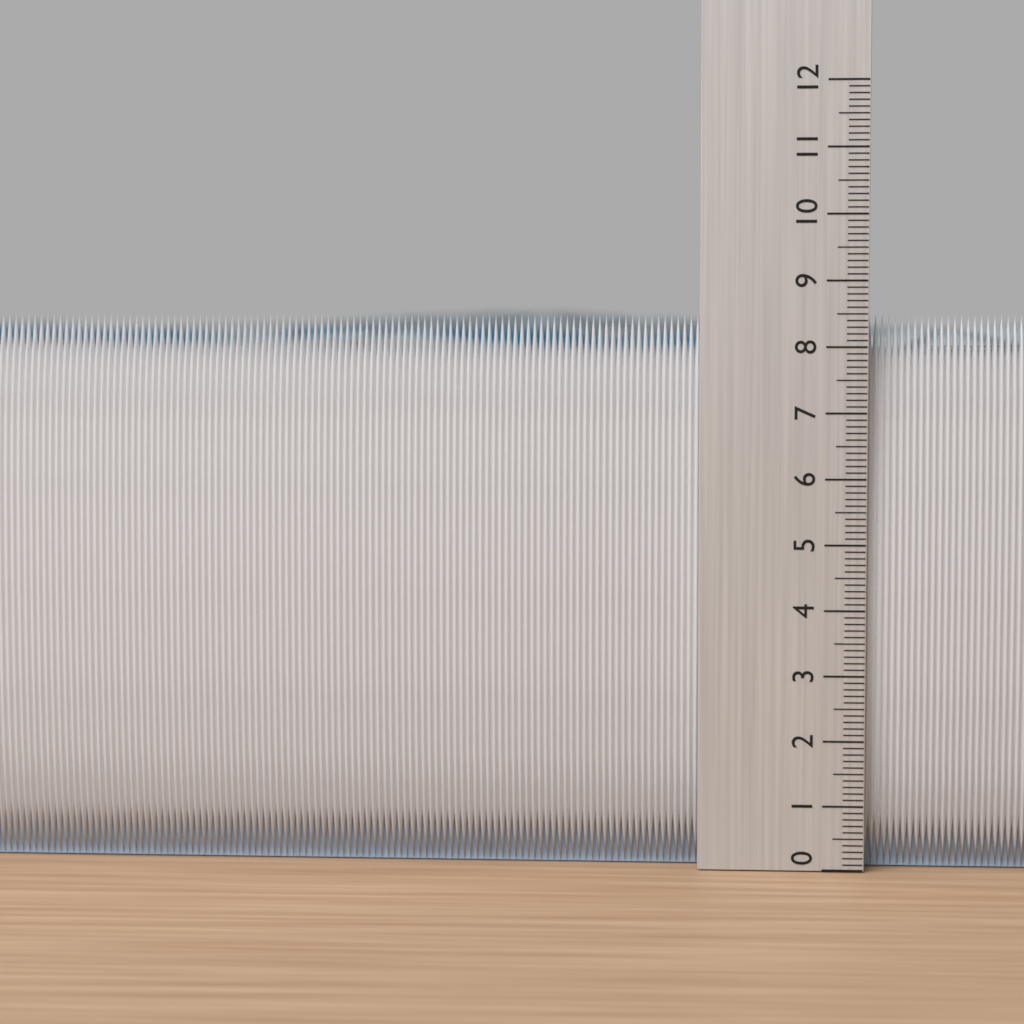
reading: 8.5 (no unit)
